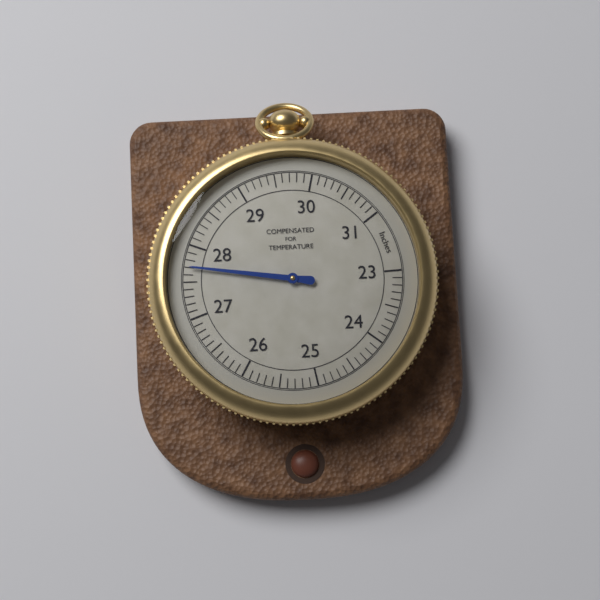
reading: 27.7 inches
